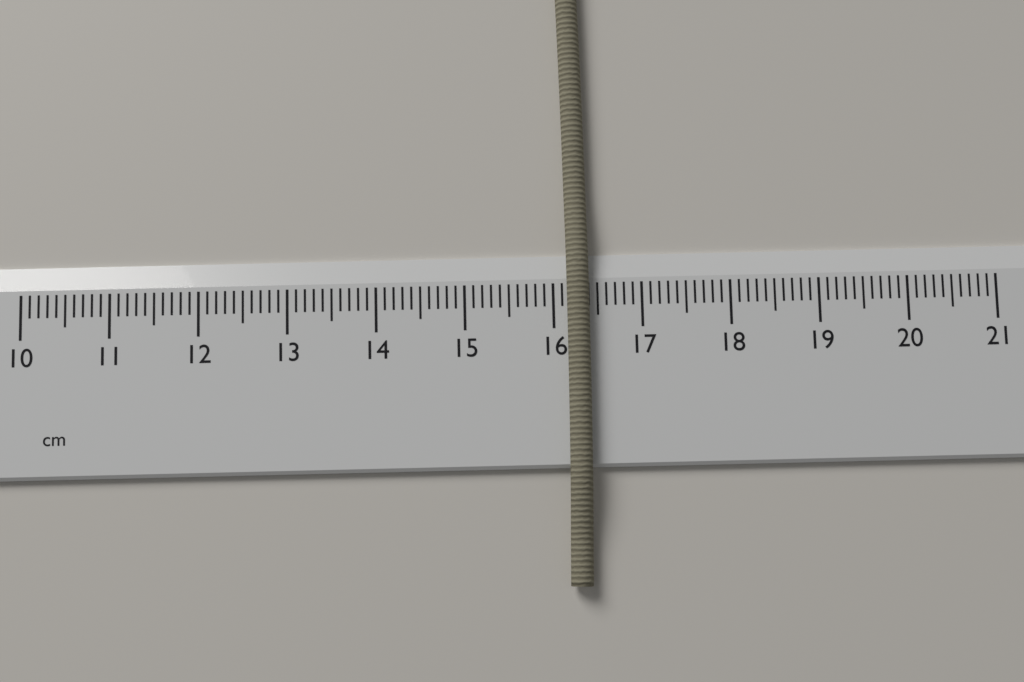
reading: 16.4 cm
